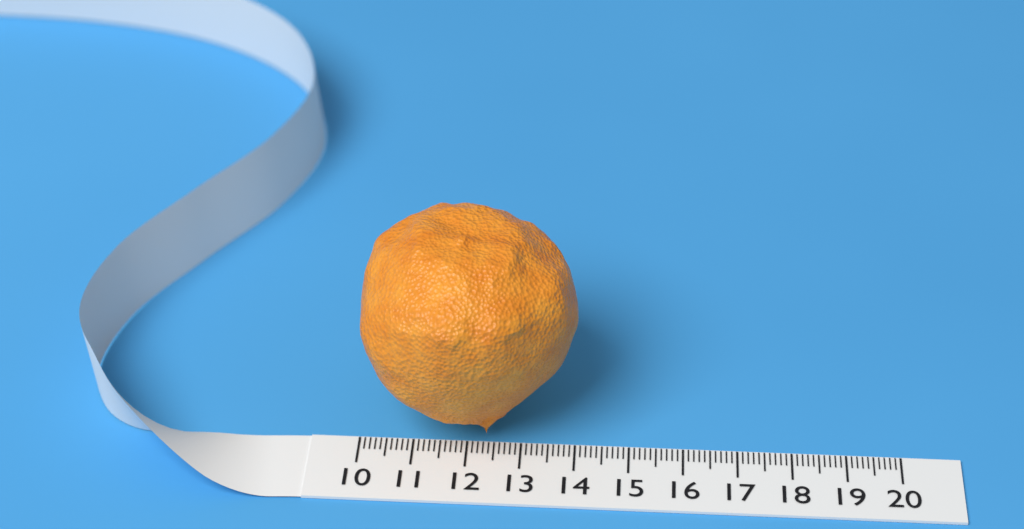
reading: 14.0 (no unit)
